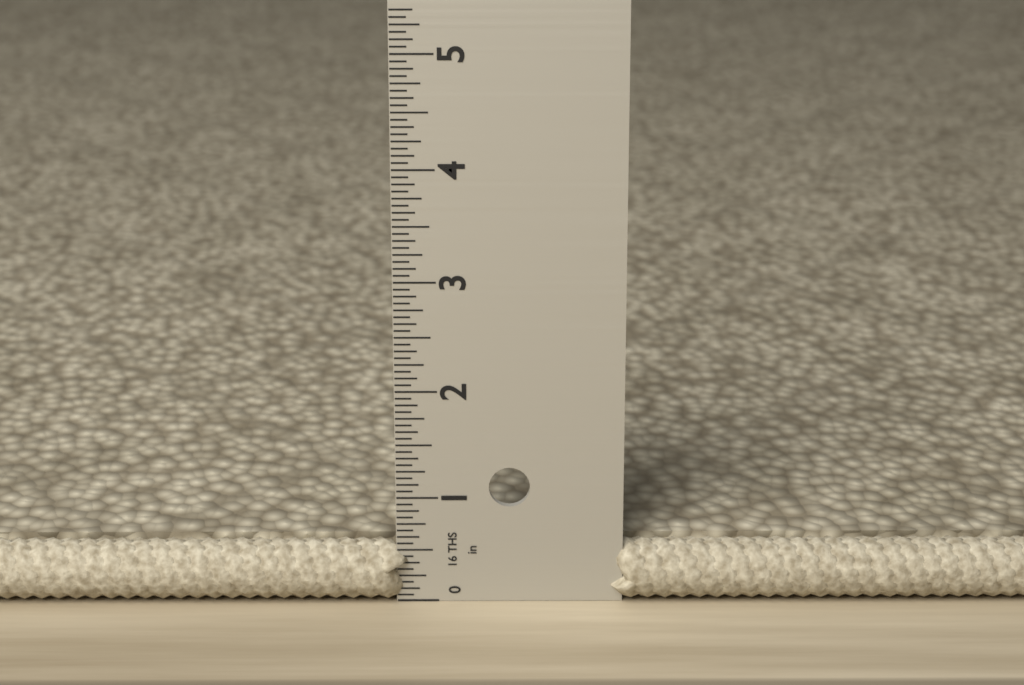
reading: 0.5625 in
